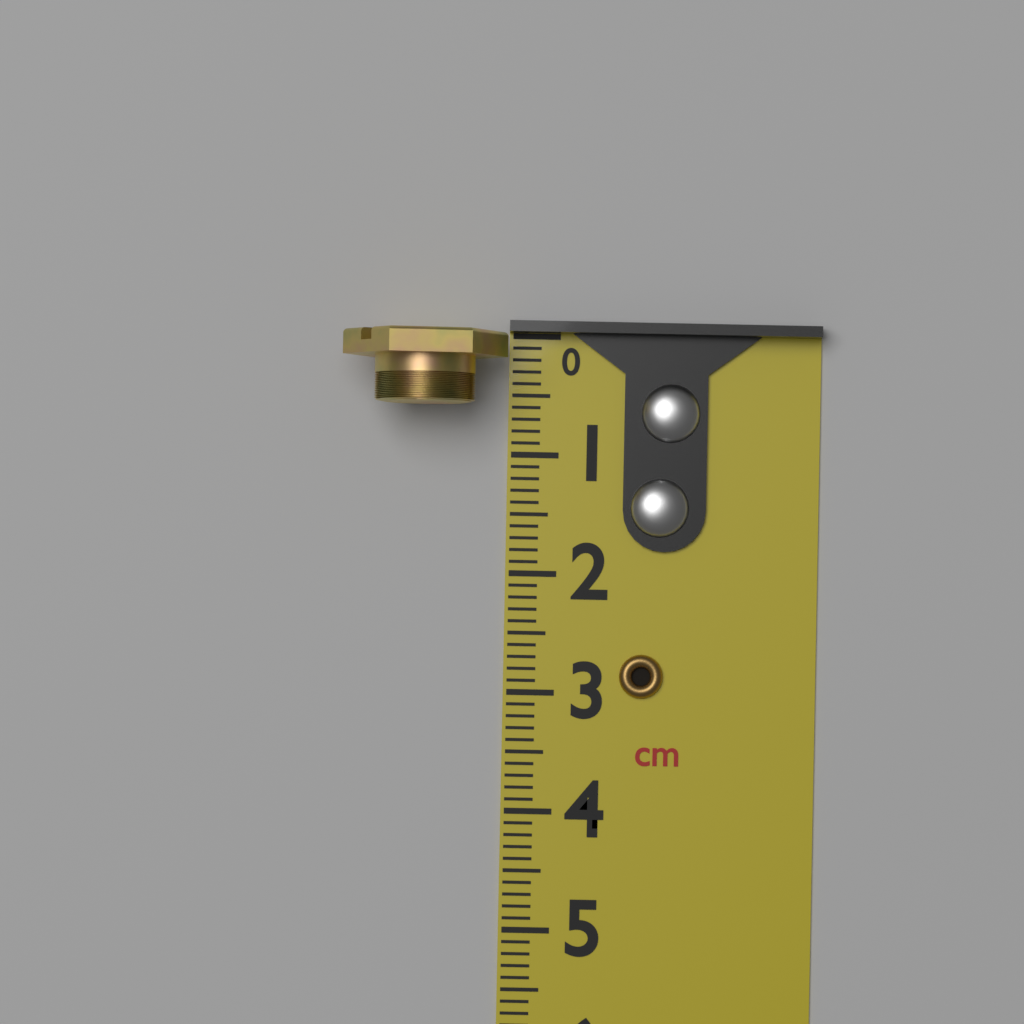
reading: 0.6 cm
